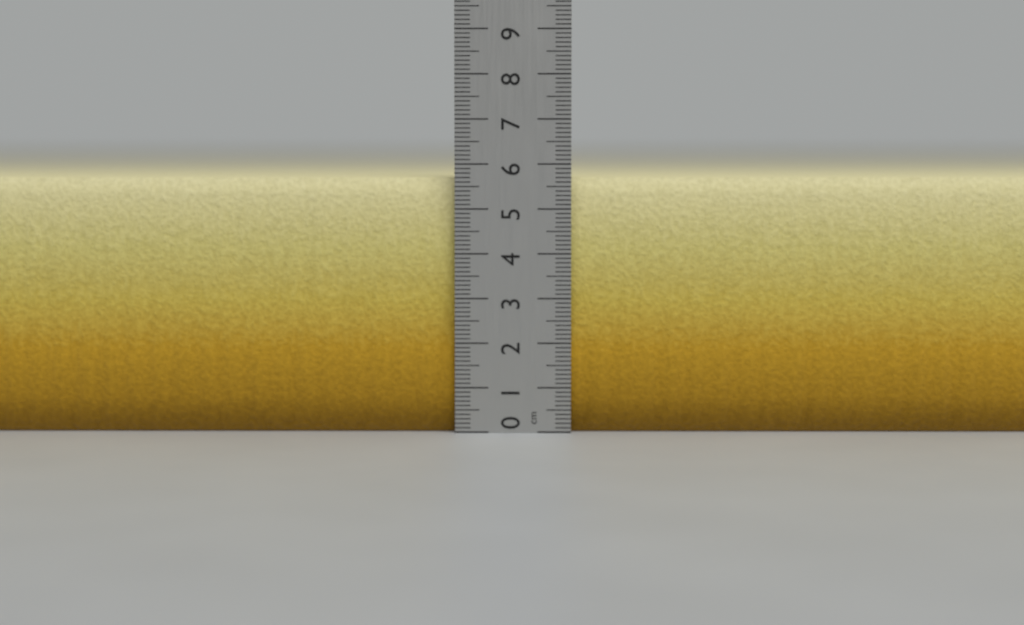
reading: 5.7 cm
